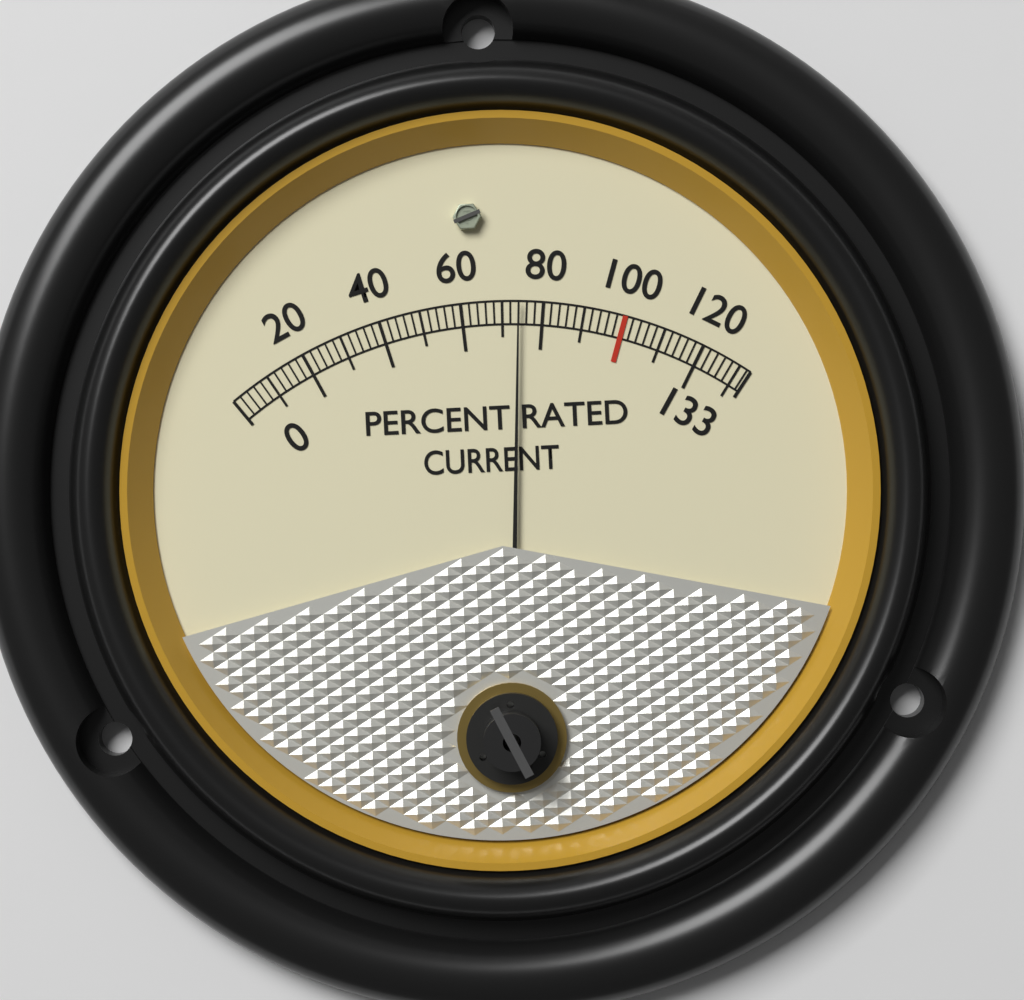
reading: 74 %
